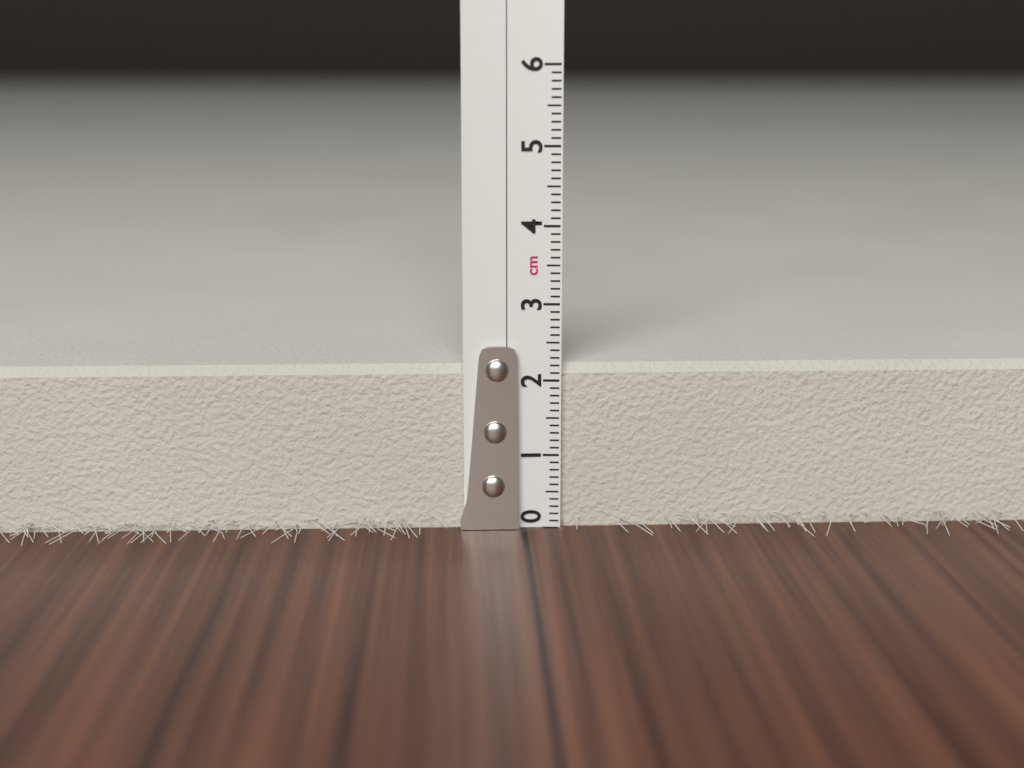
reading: 2.2 cm
